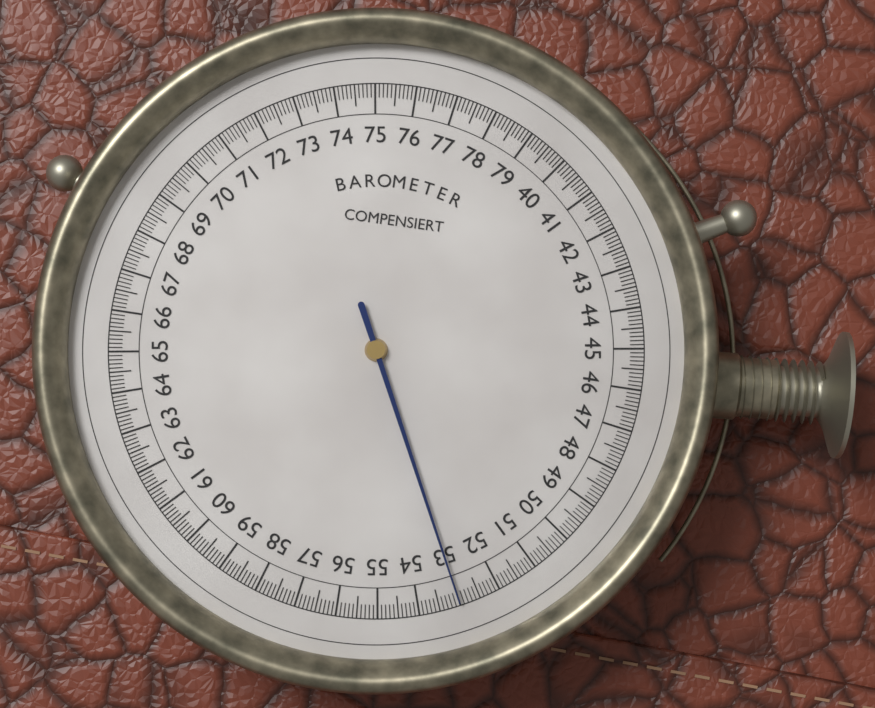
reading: 53.0 (no unit)
